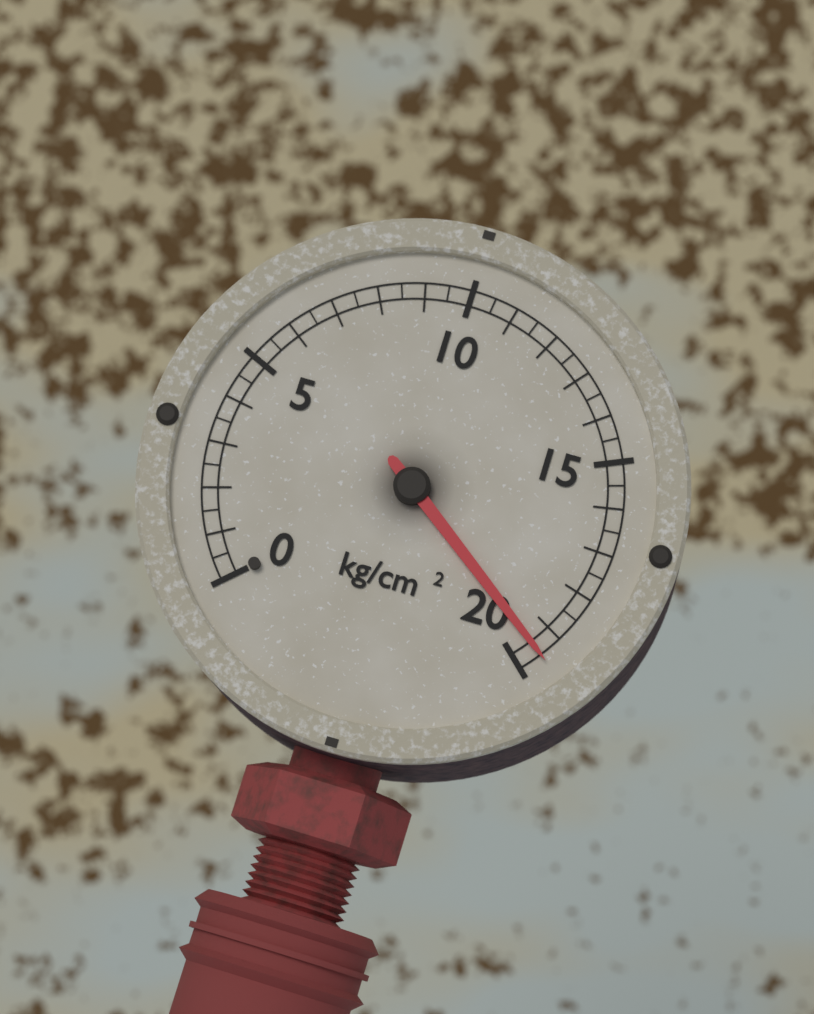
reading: 19.5 kg/cm²
